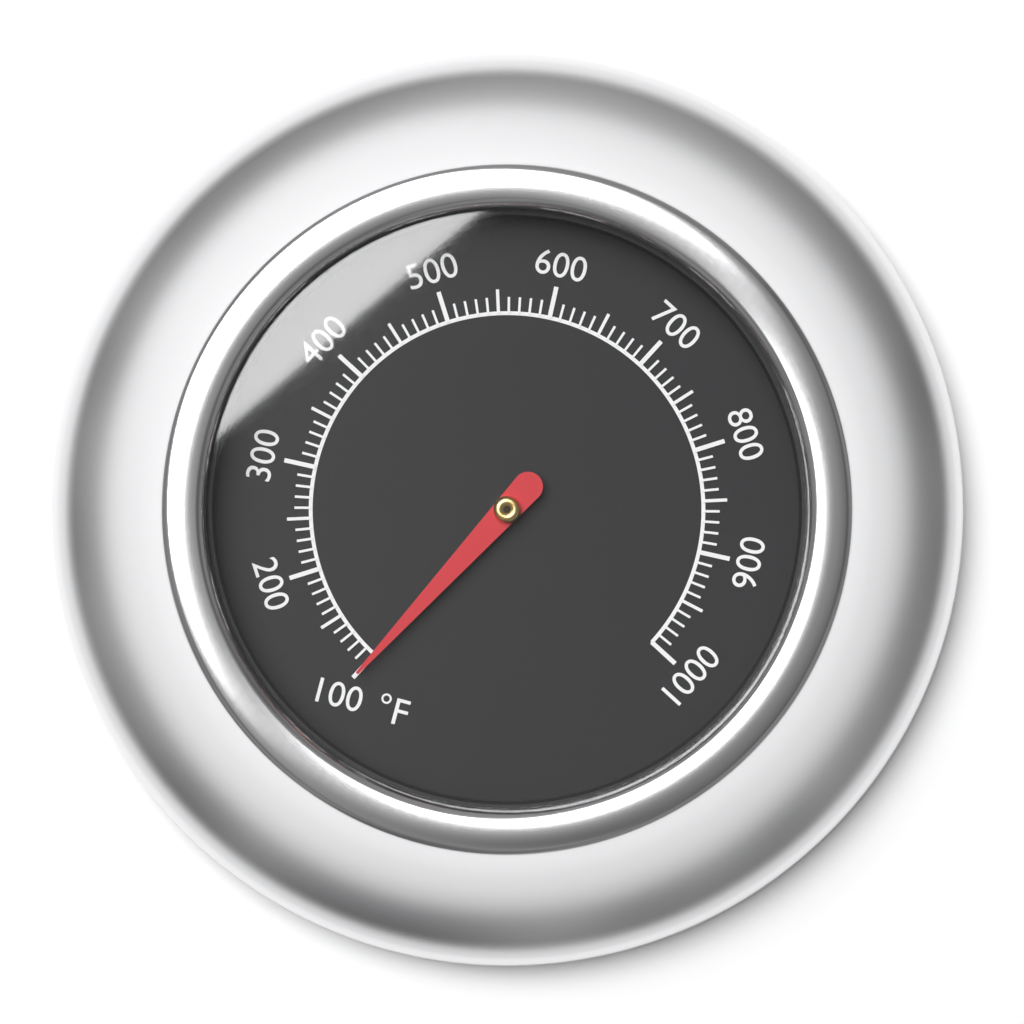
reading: 100 °F
